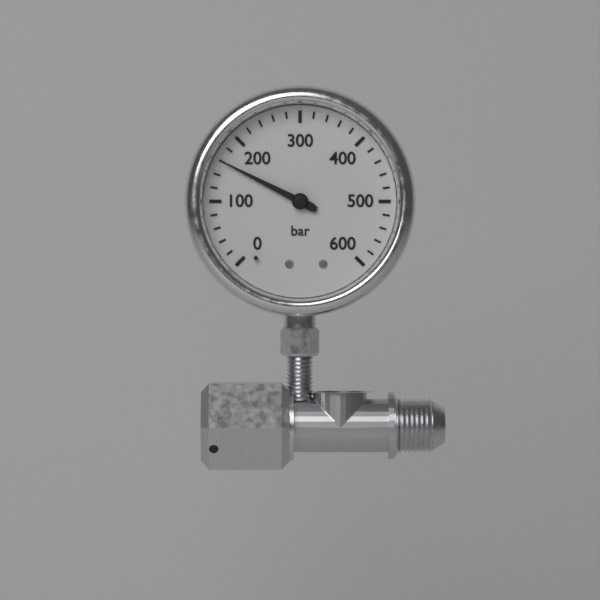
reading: 160 bar
